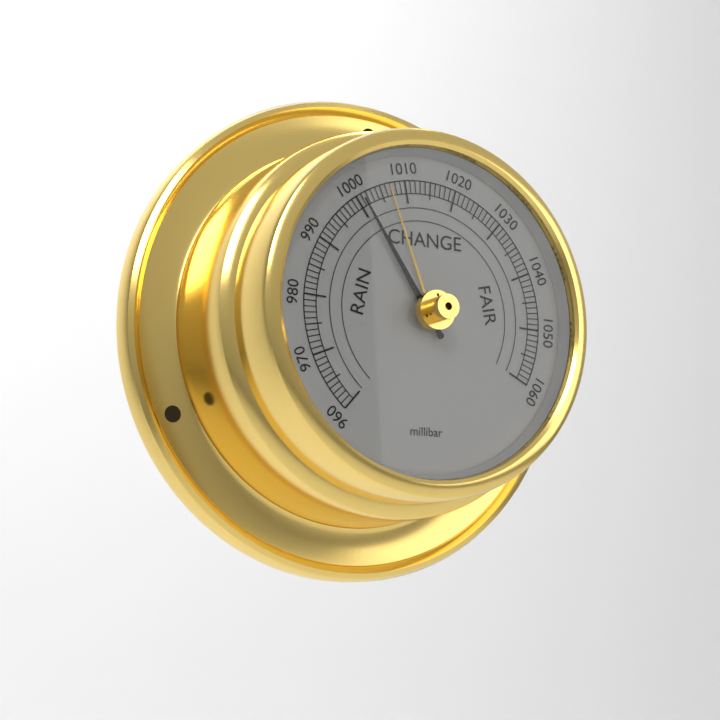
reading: 1001 millibar
